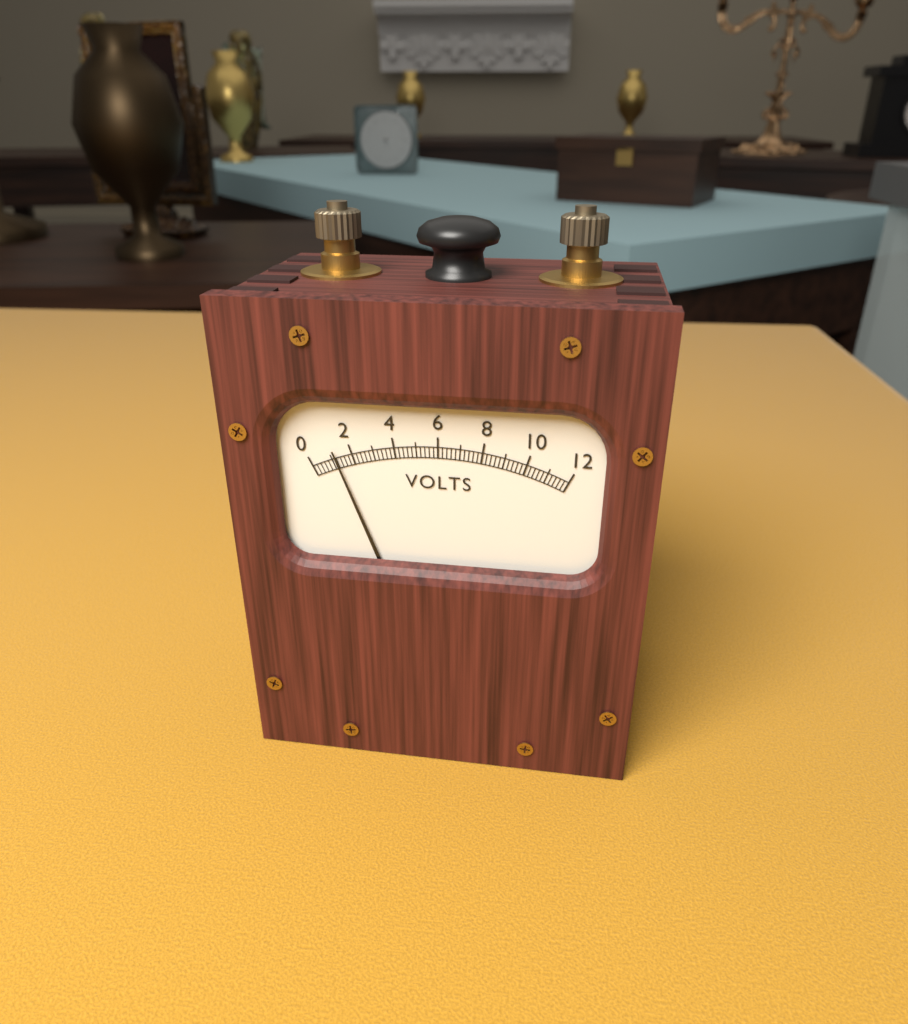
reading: 1.2 V
